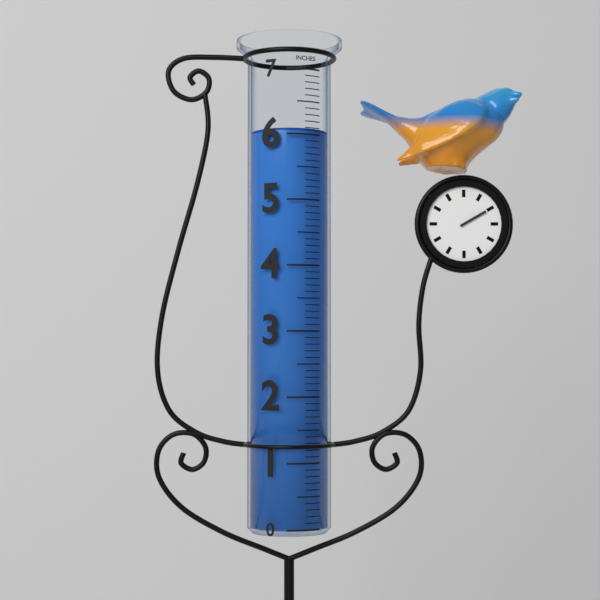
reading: 6.1 in
